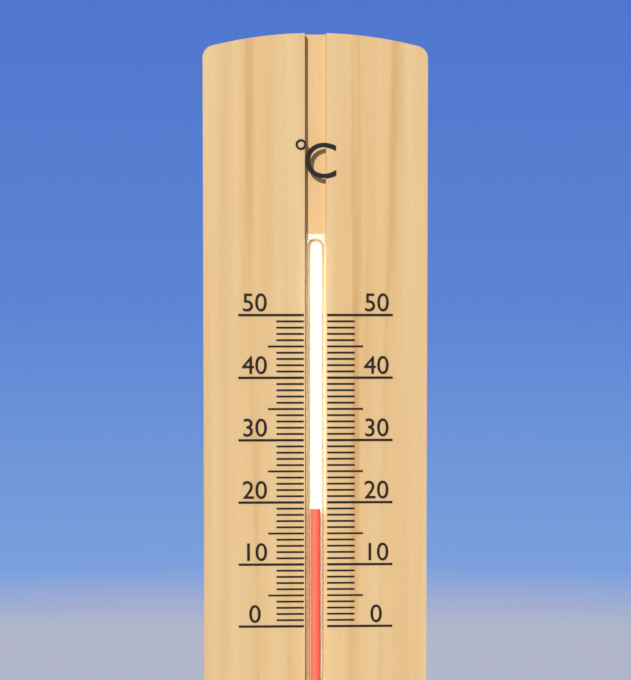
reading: 19 °C
